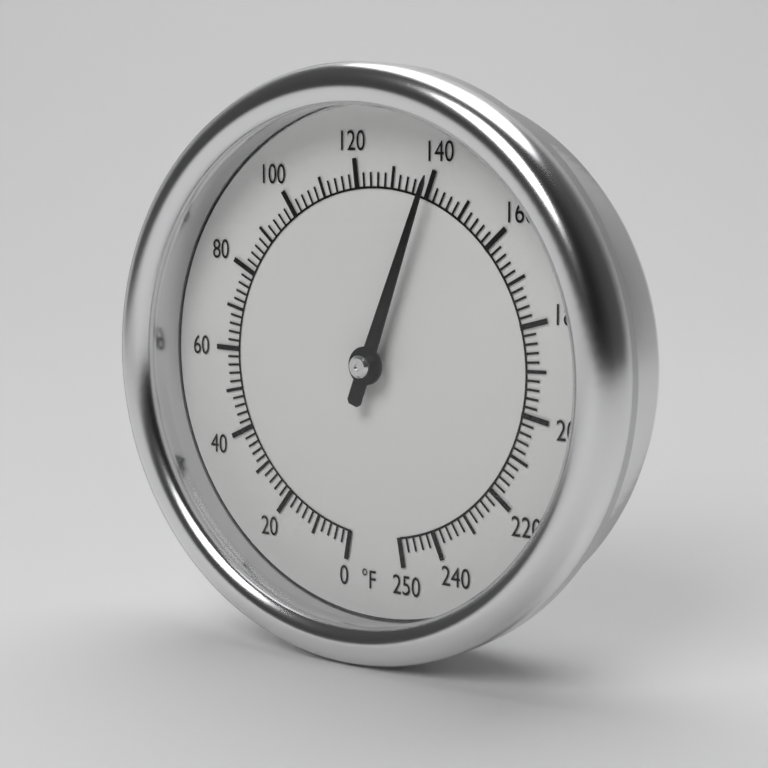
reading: 140 °F
